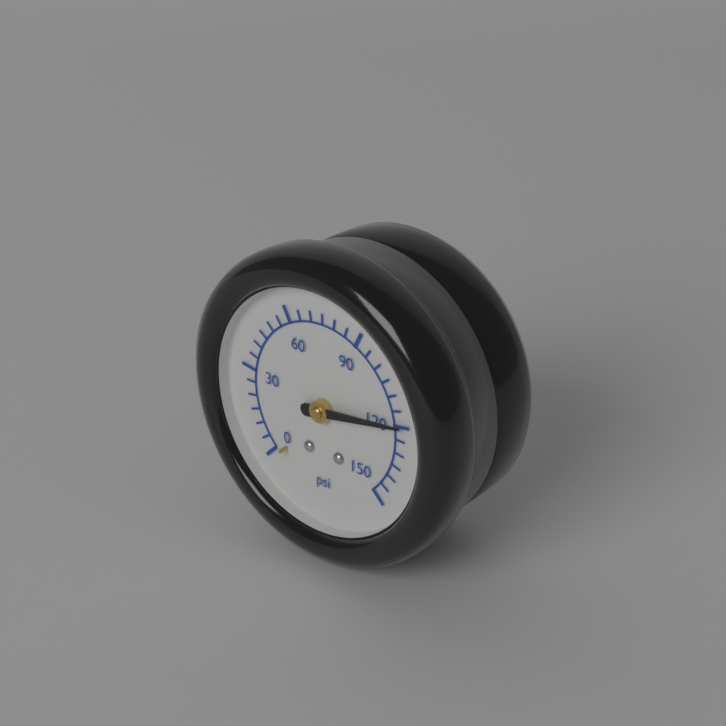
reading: 120 psi
